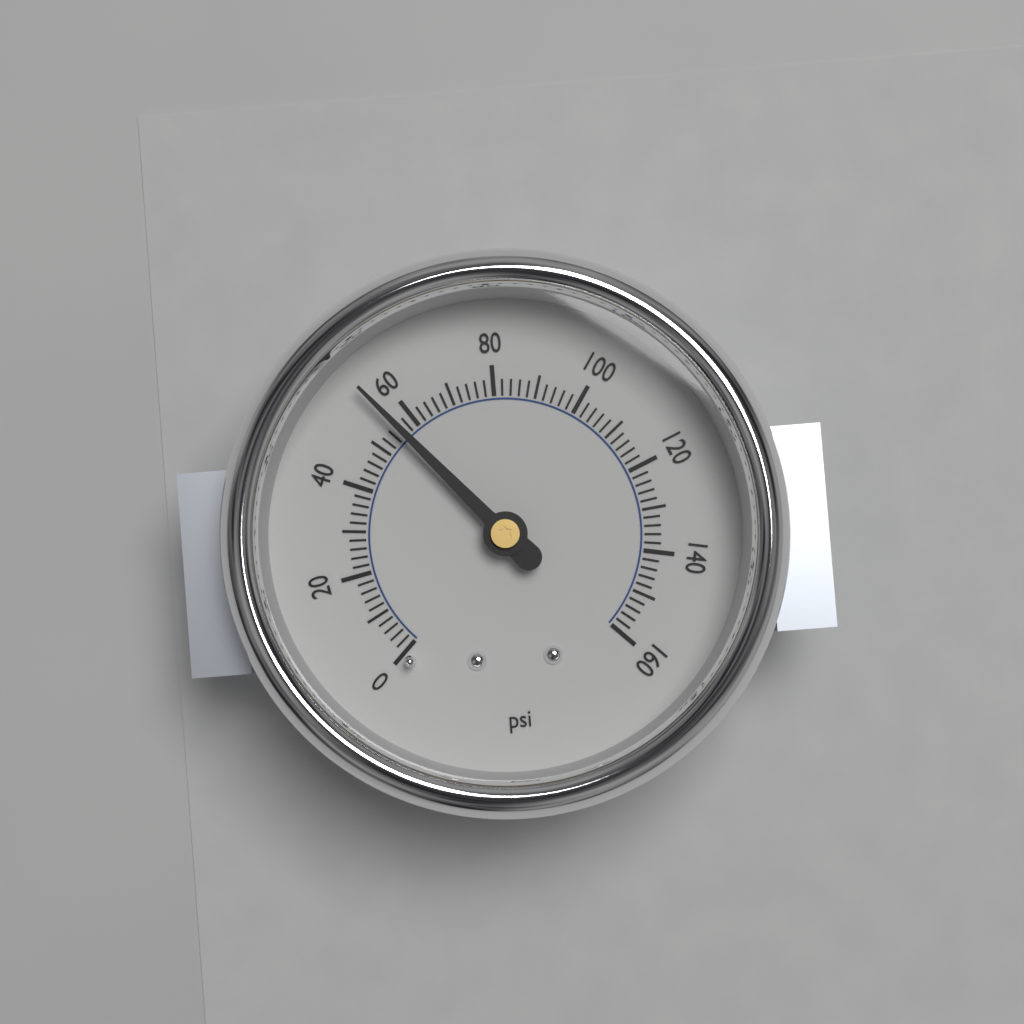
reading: 56 psi
